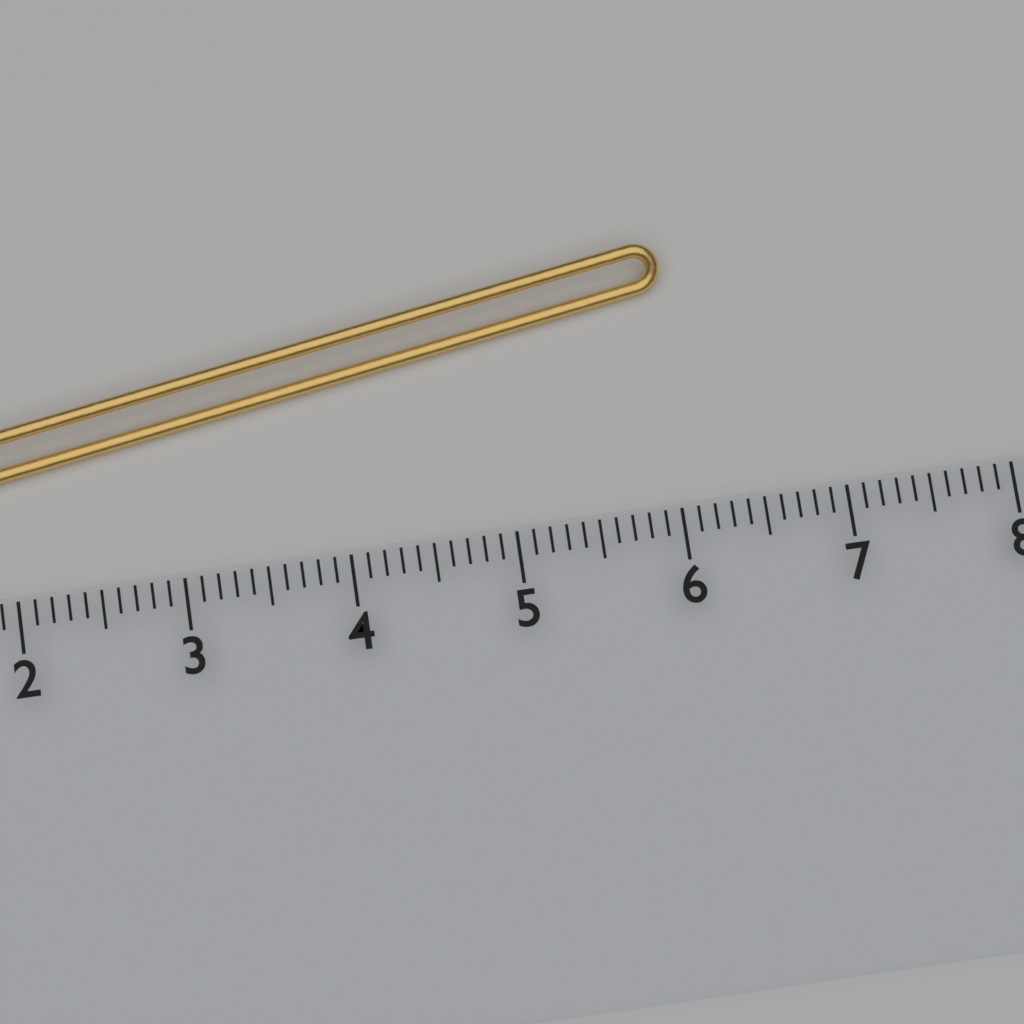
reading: 6.1 cm
